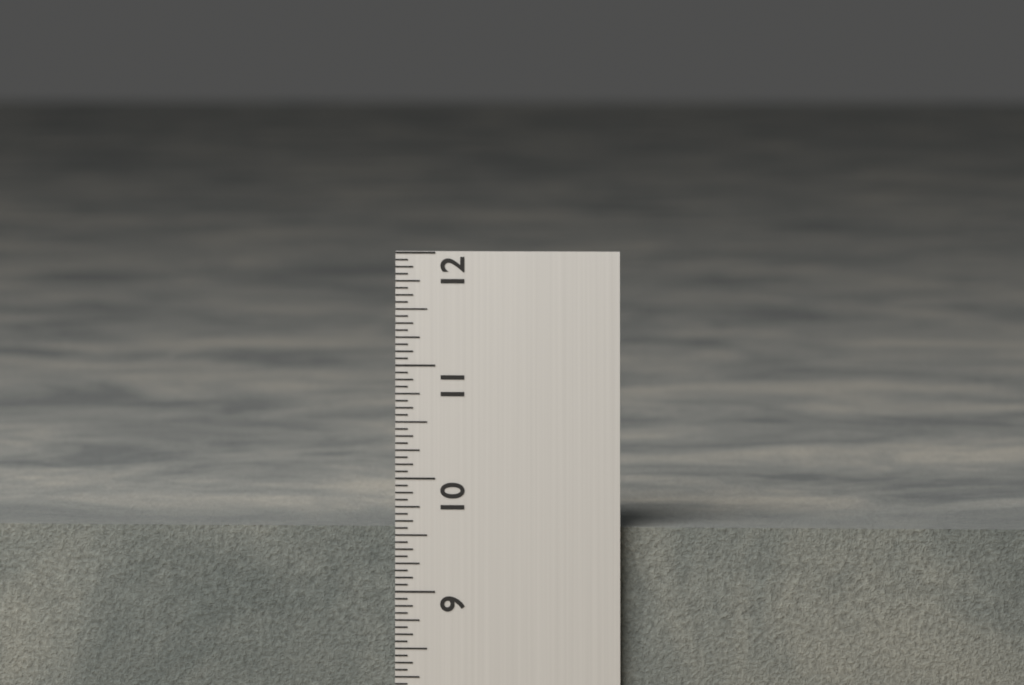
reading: 9.5625 in
